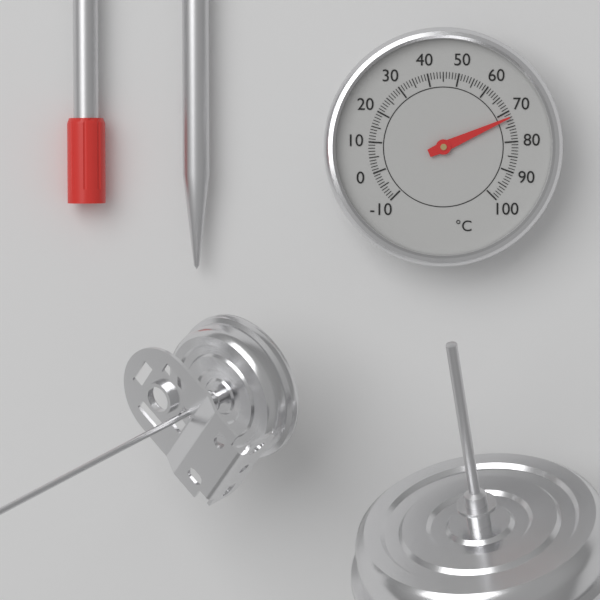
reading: 72 °C
